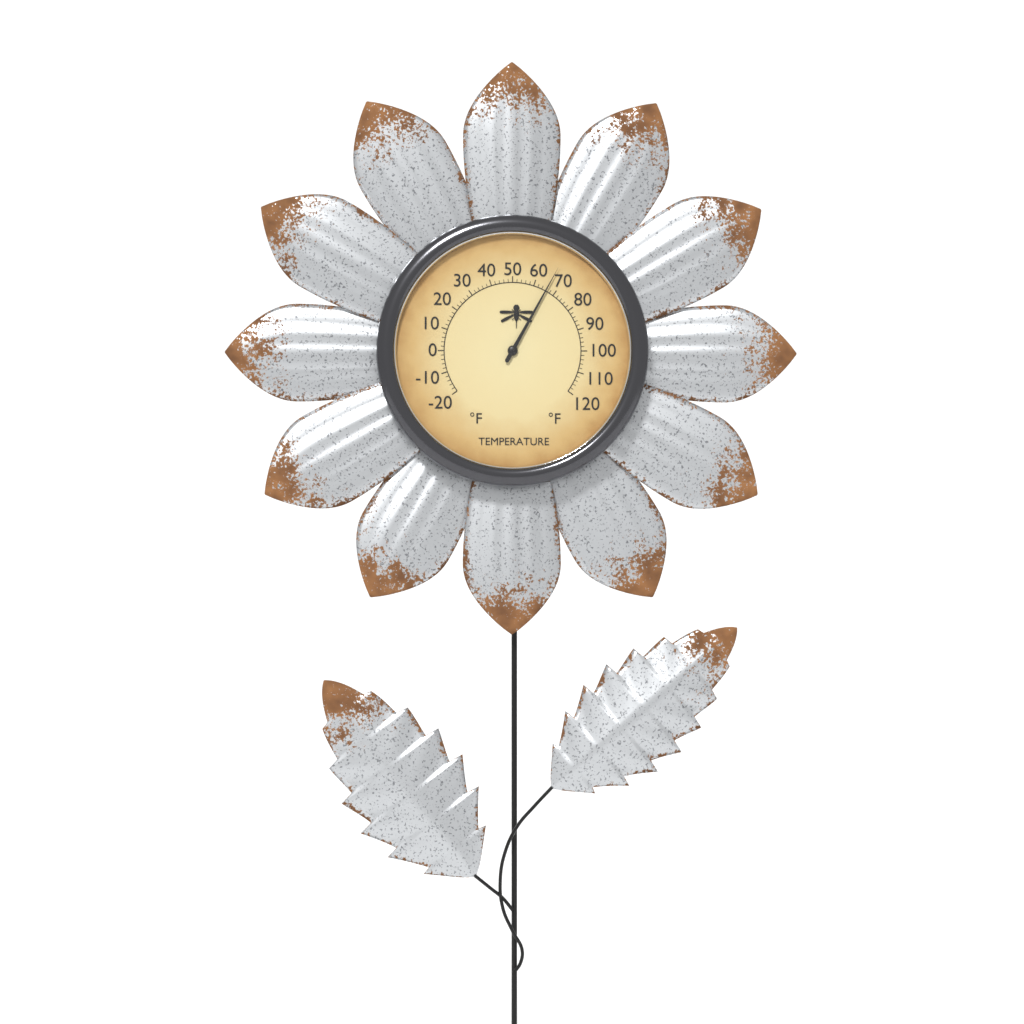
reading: 66 °F
